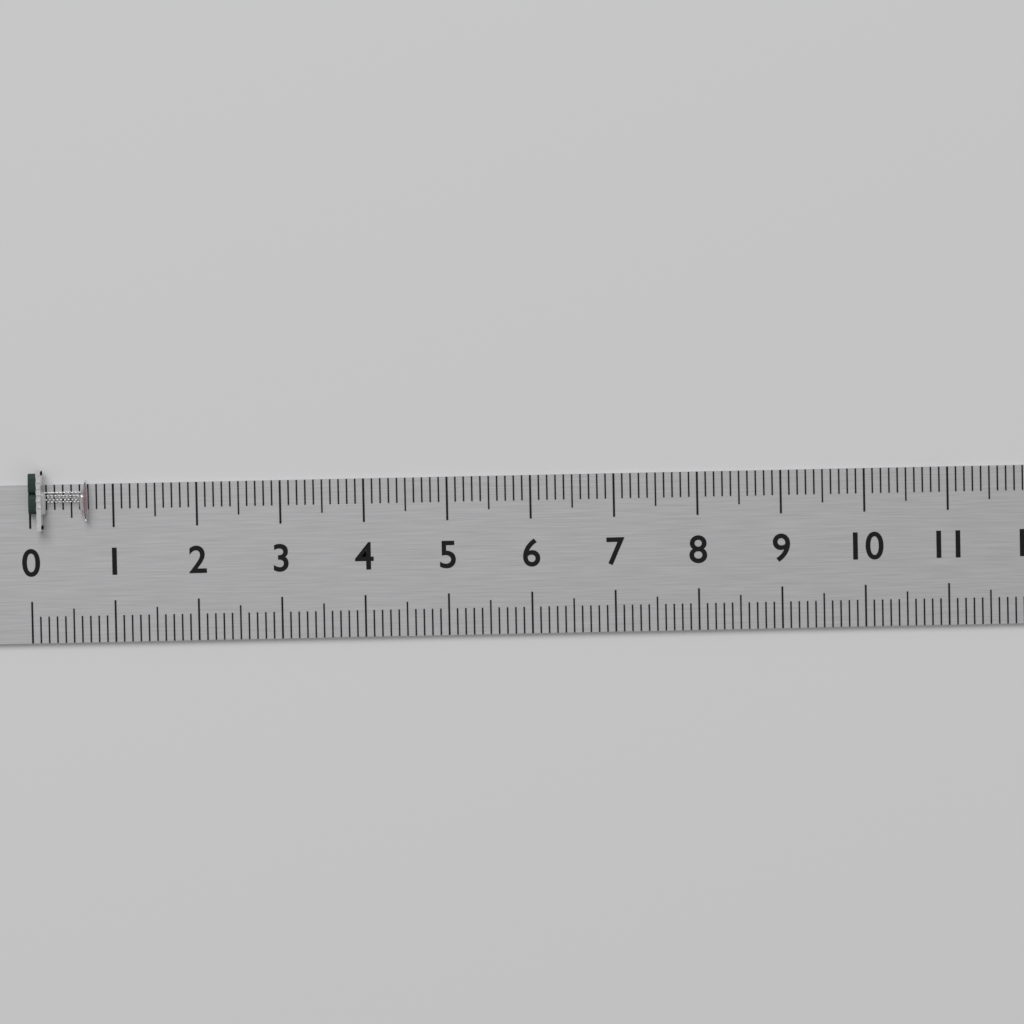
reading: 0.7 (no unit)
